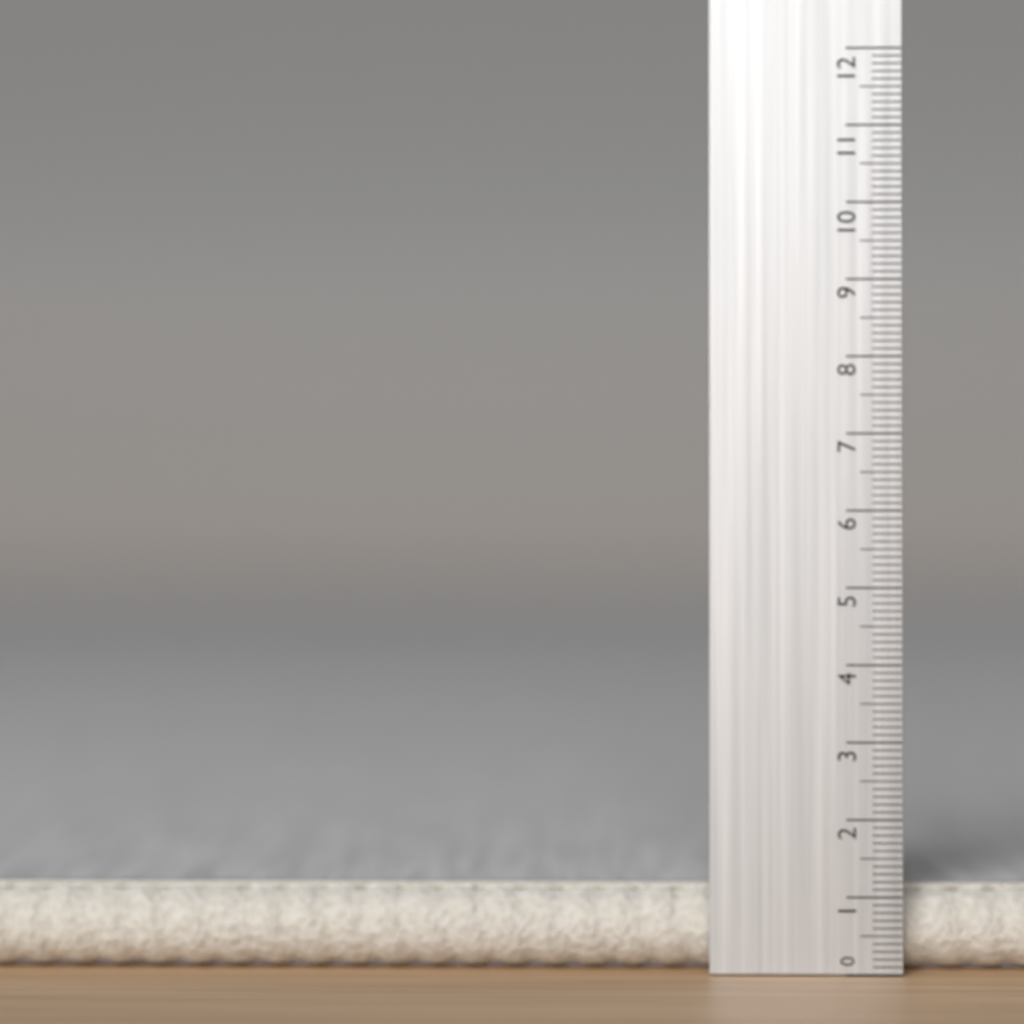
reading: 1.1 (no unit)
